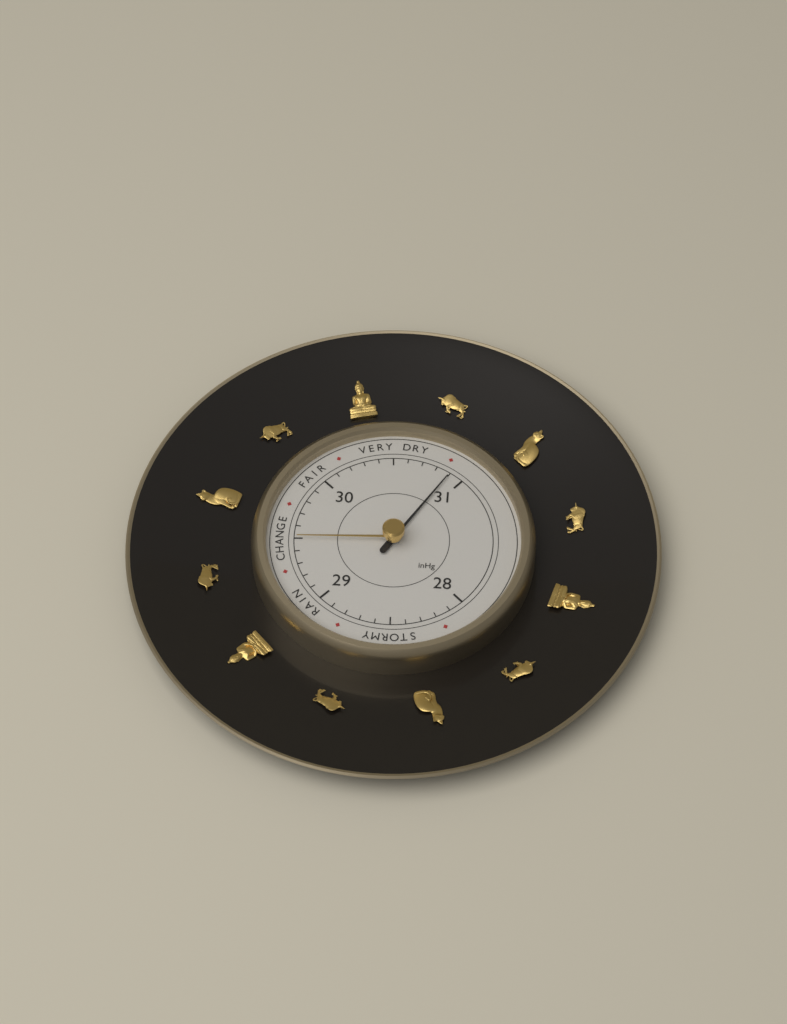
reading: 30.9 inHg
